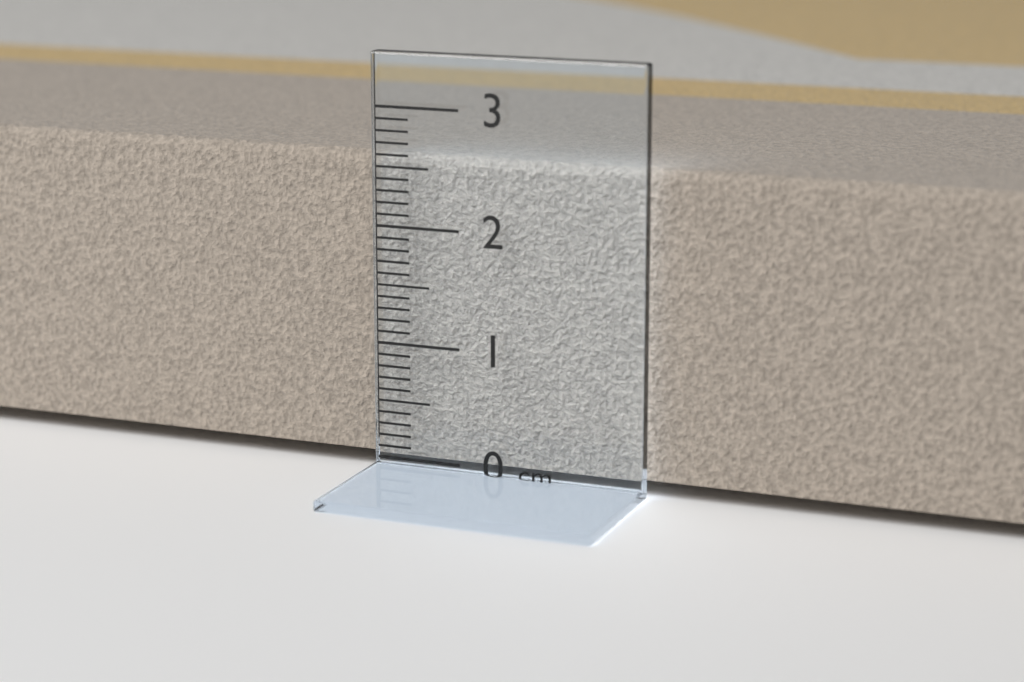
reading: 2.6 cm
